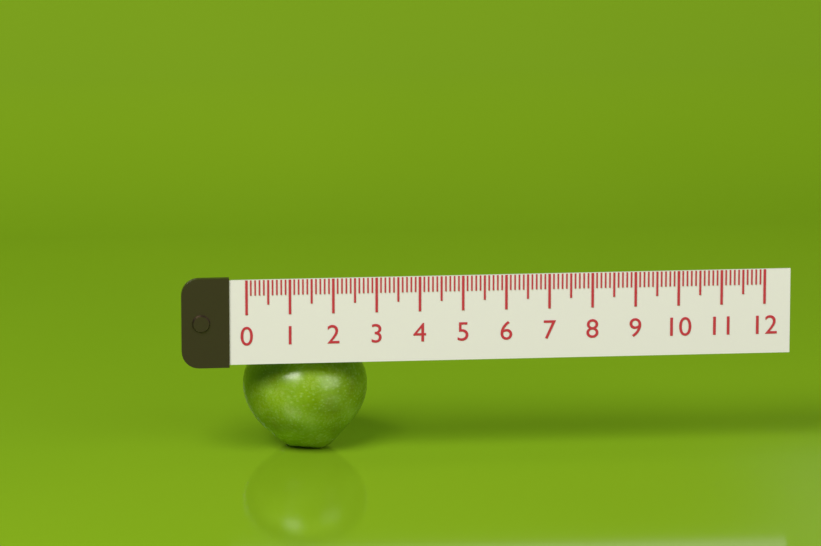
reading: 2.9 (no unit)
